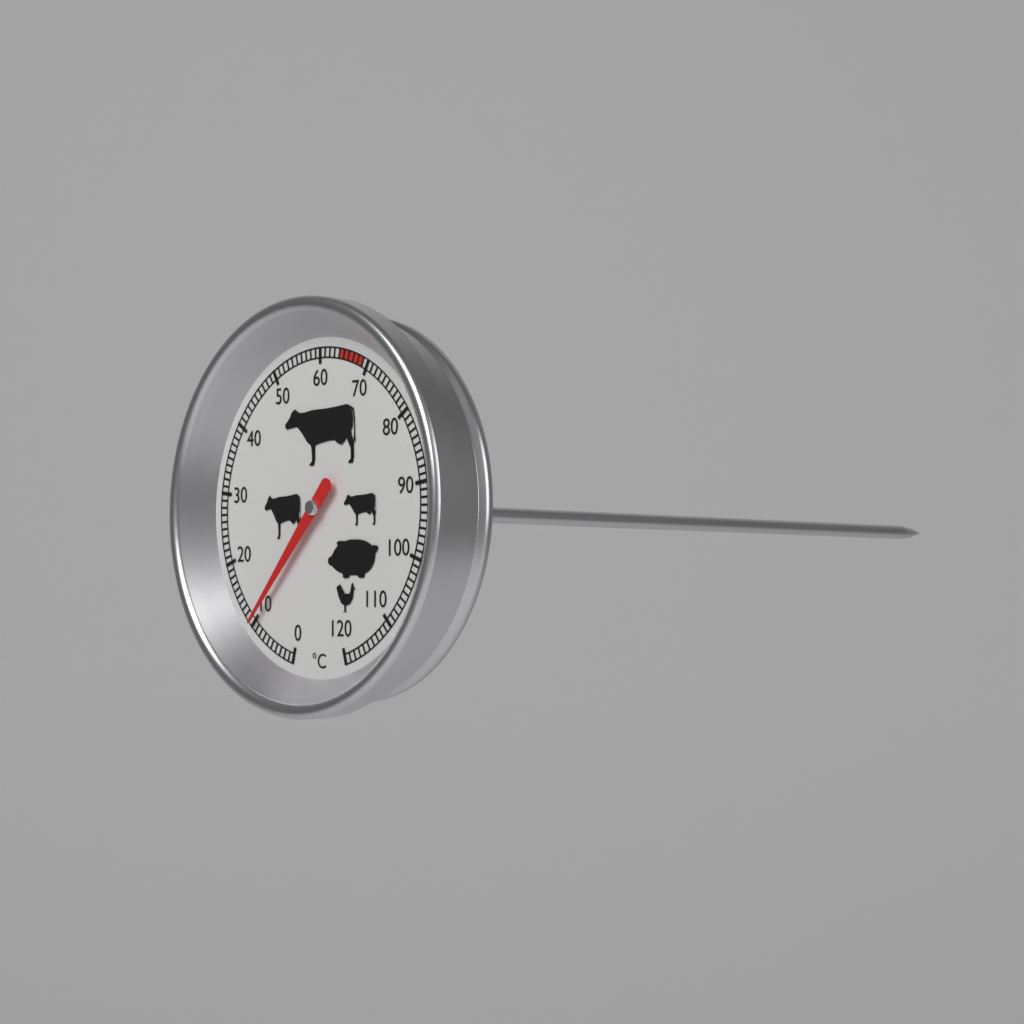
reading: 10 °C
